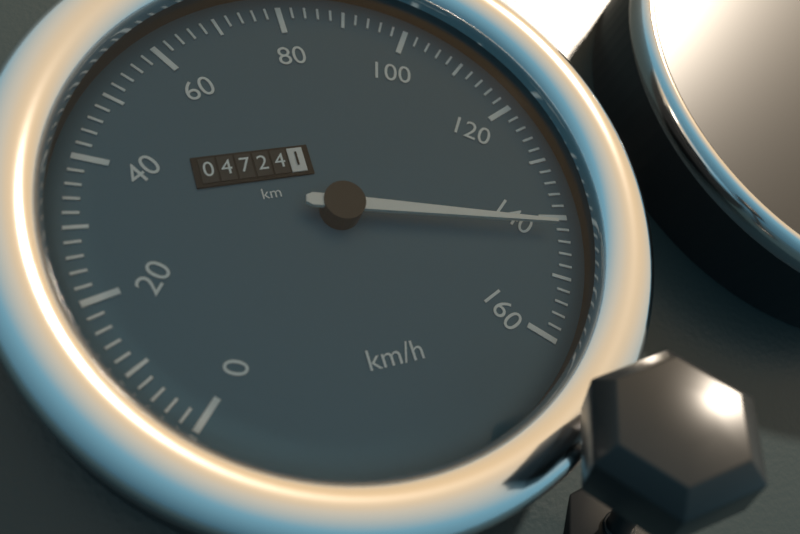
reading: 142 km/h
